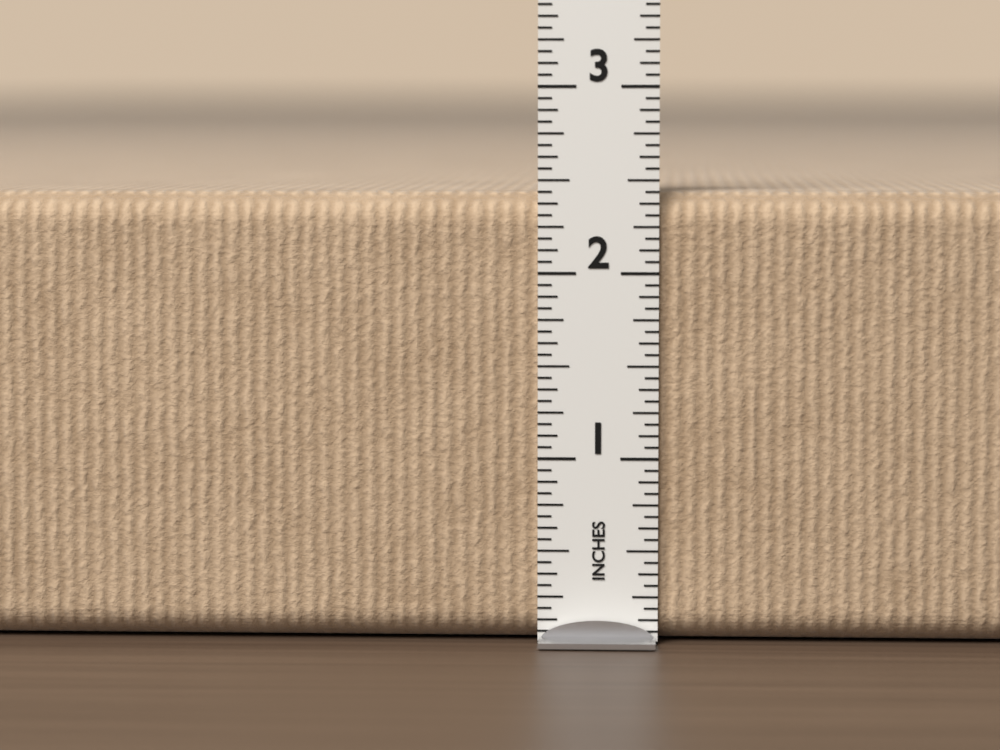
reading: 2.4375 in
